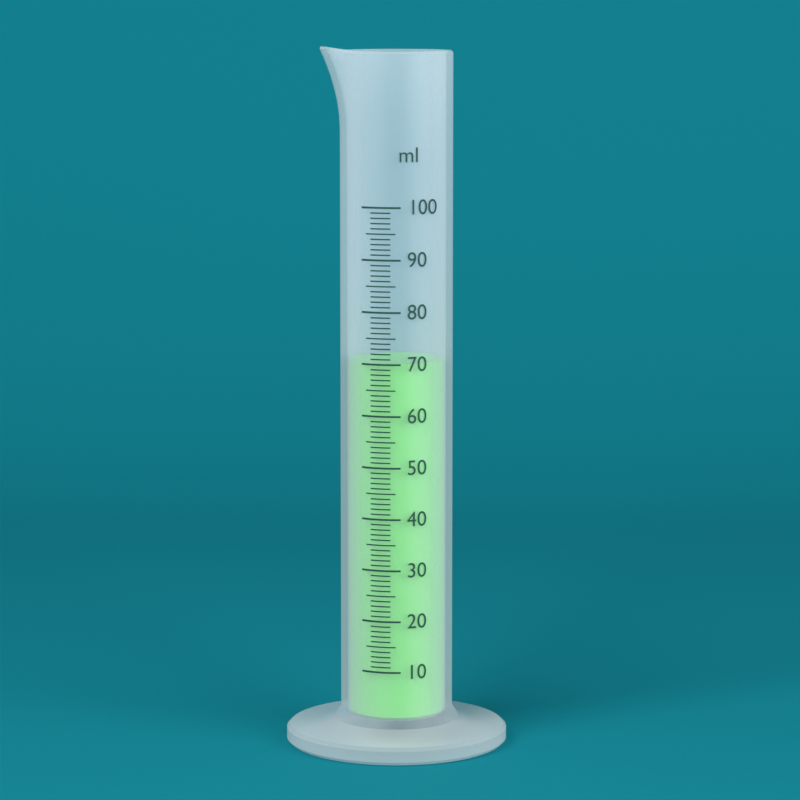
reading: 70 ml
